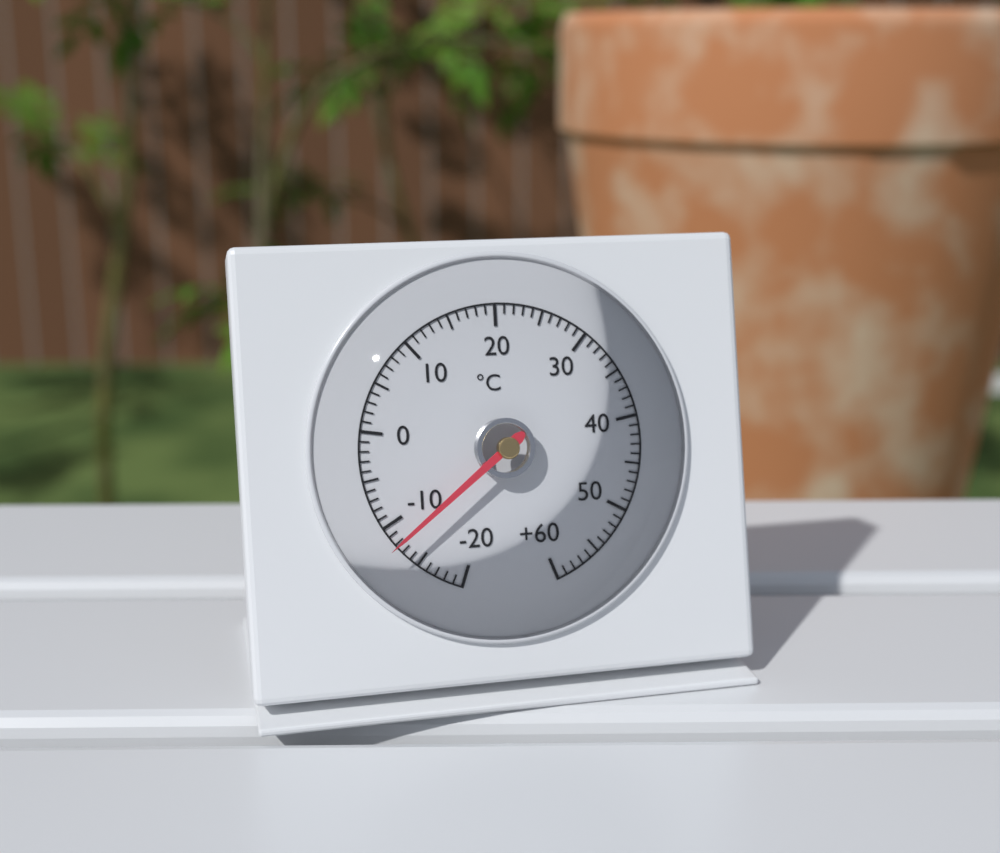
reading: -12 °C
